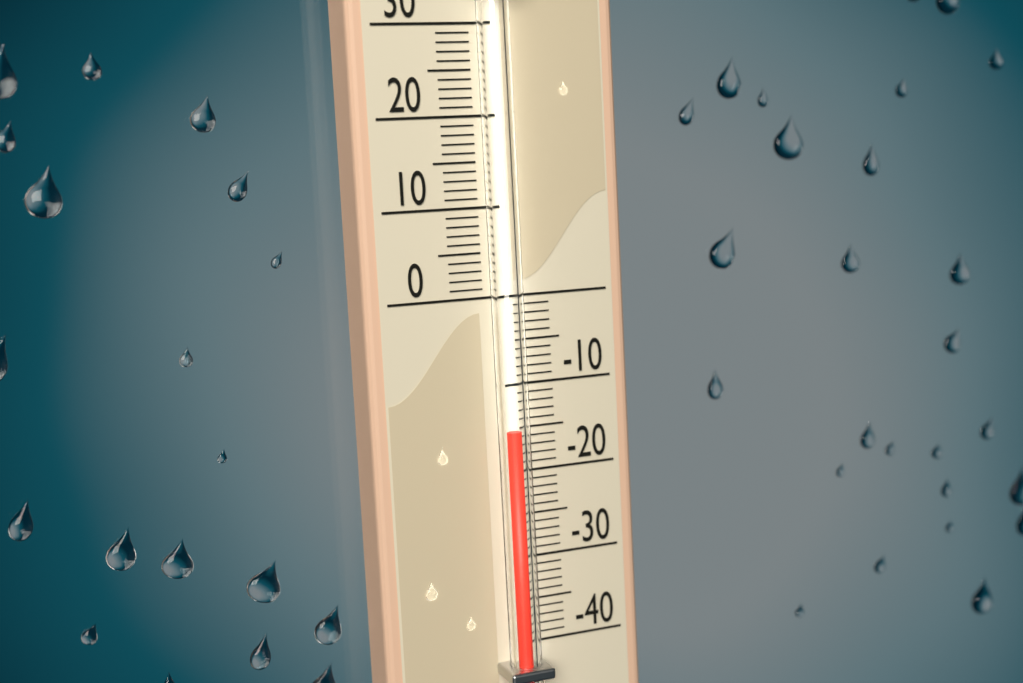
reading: -15 (no unit)
